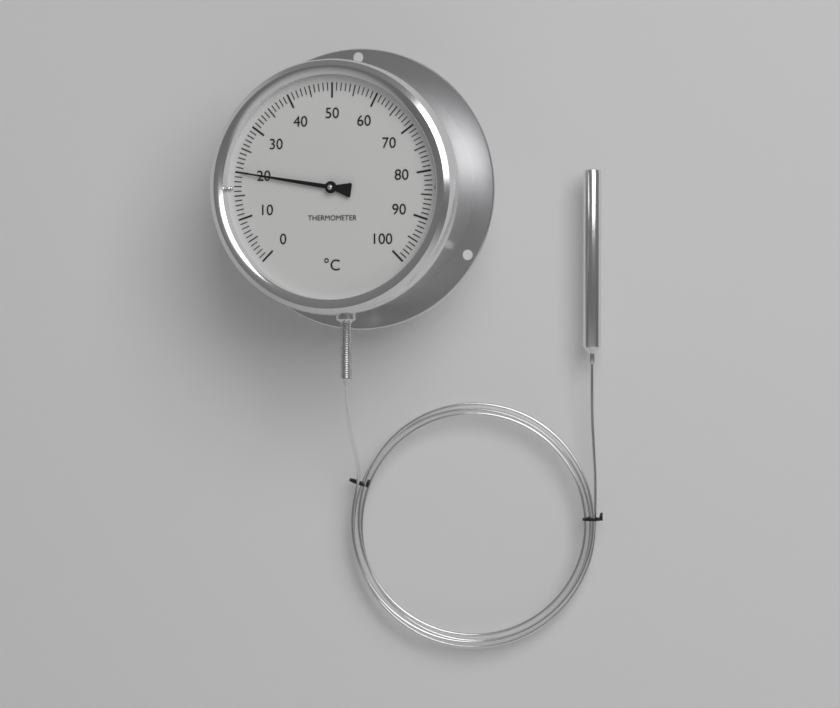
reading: 20 °C
